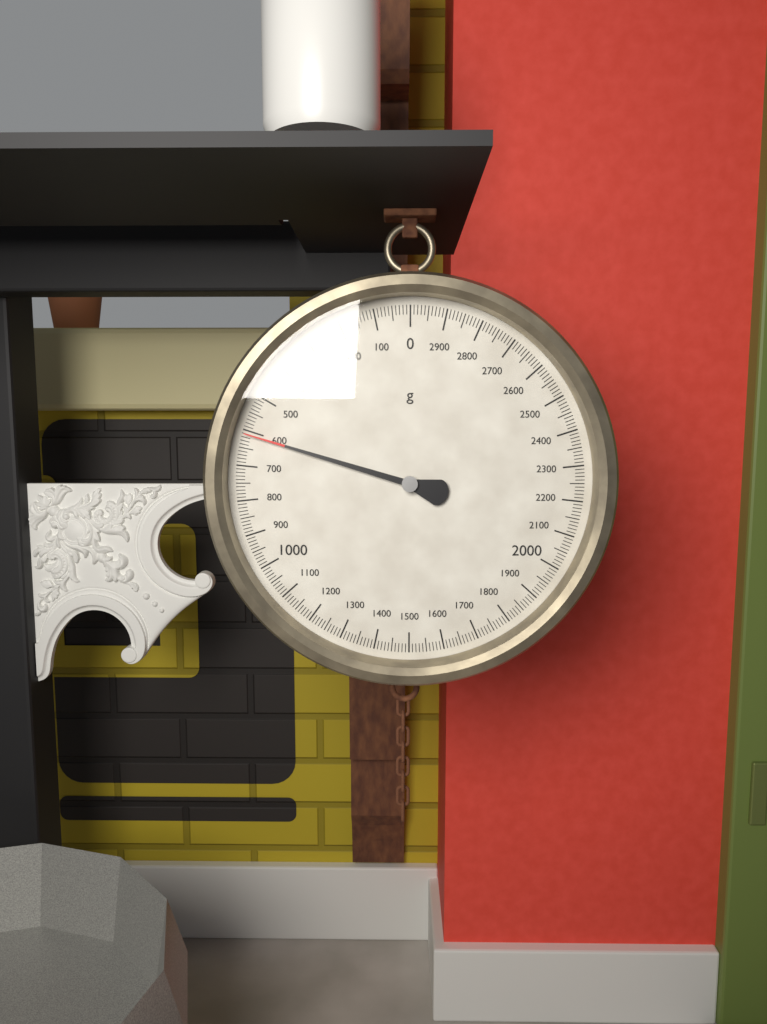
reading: 610 g
